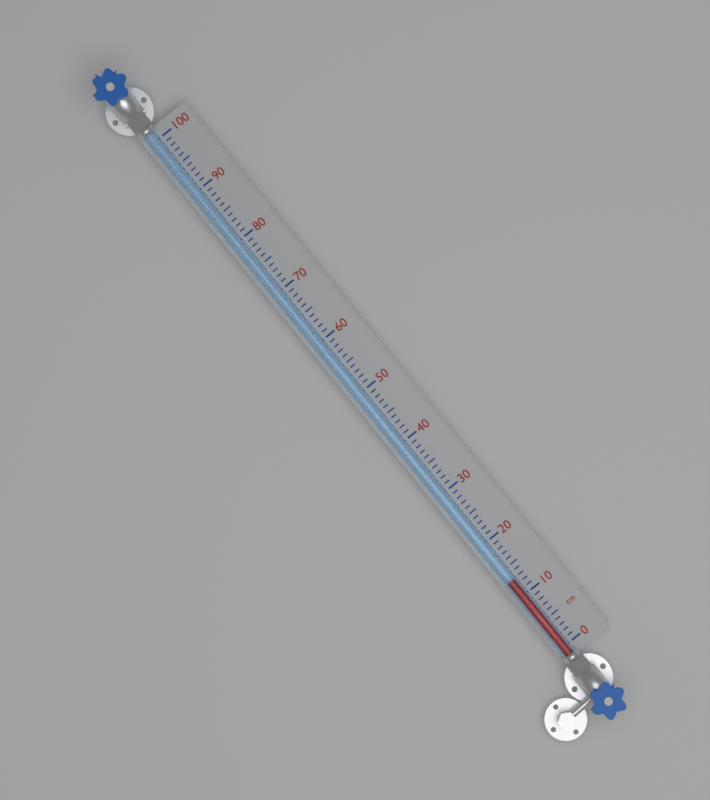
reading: 13 cm
